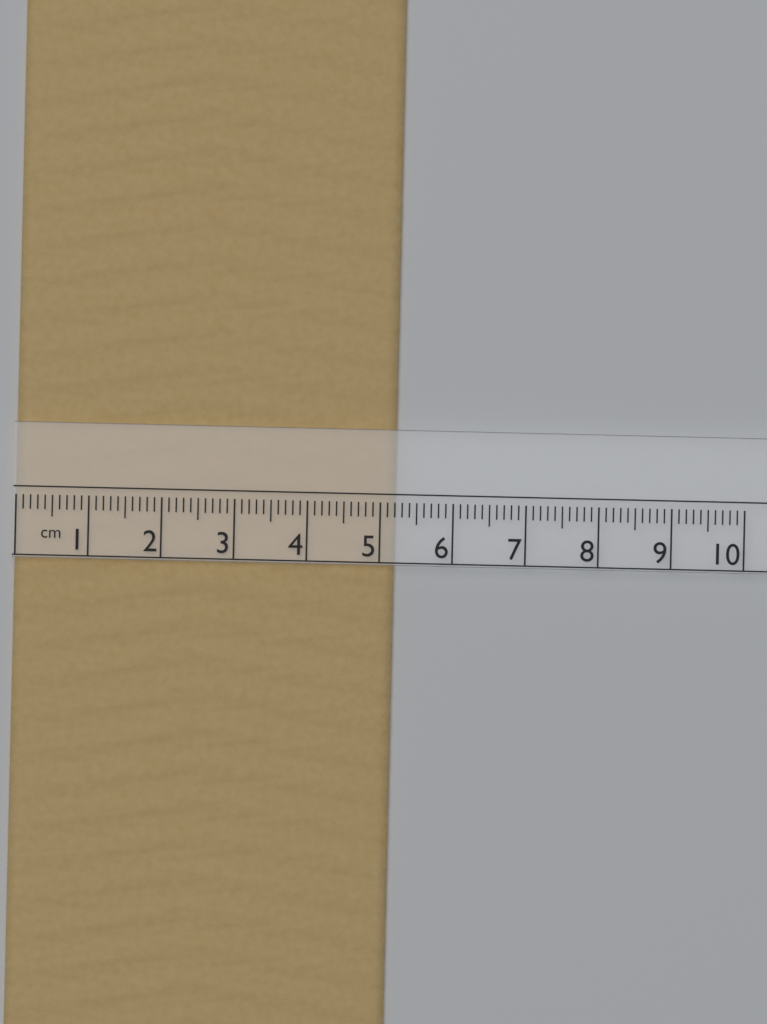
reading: 5.2 cm
